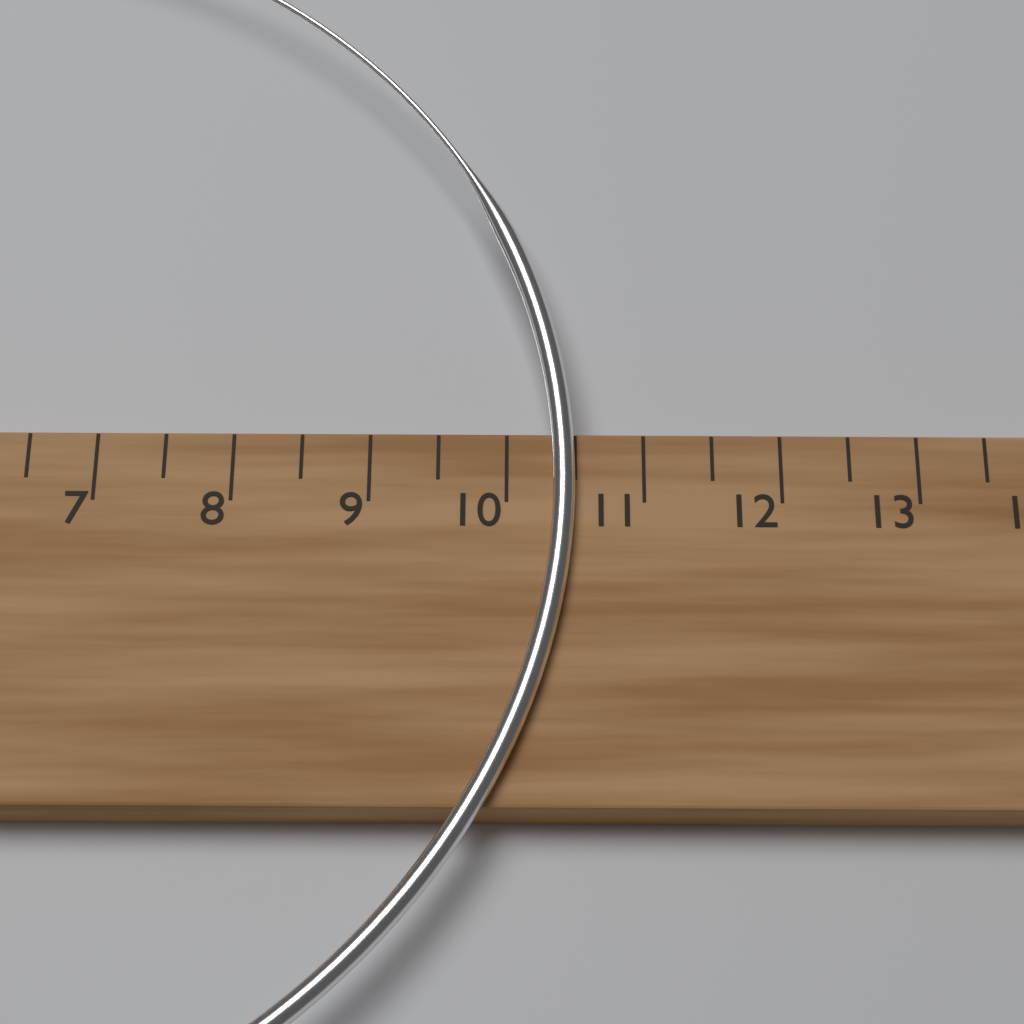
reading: 10.5 cm
